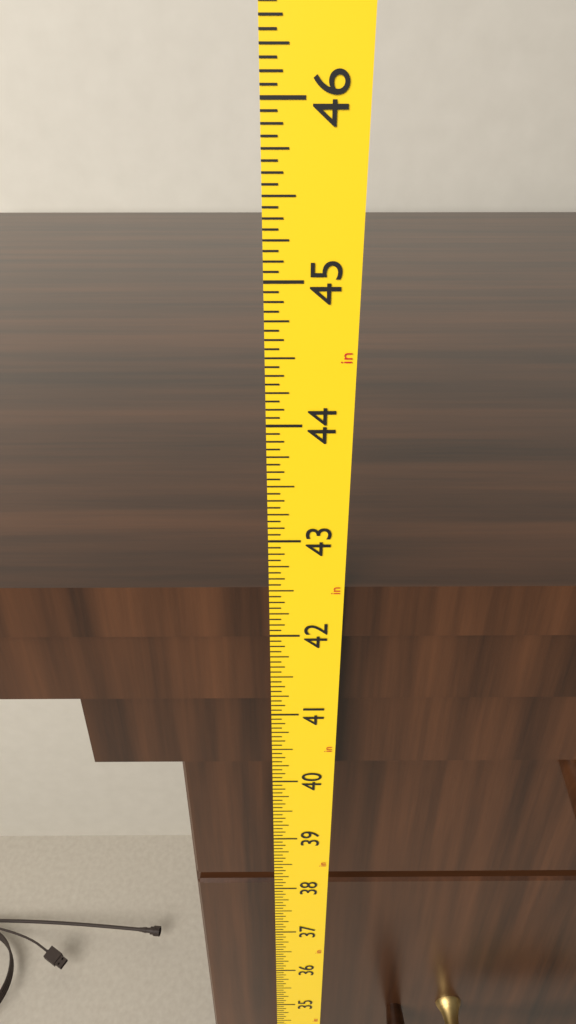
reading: 42.5000 in
